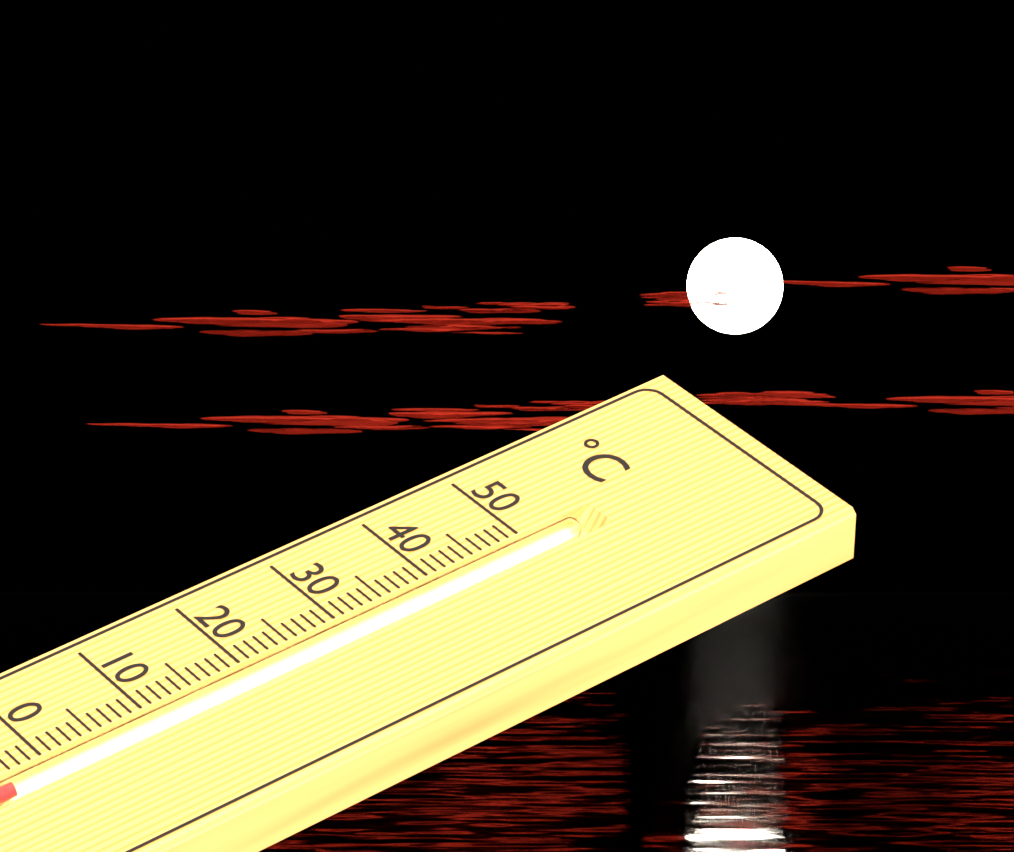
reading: -4 °C
